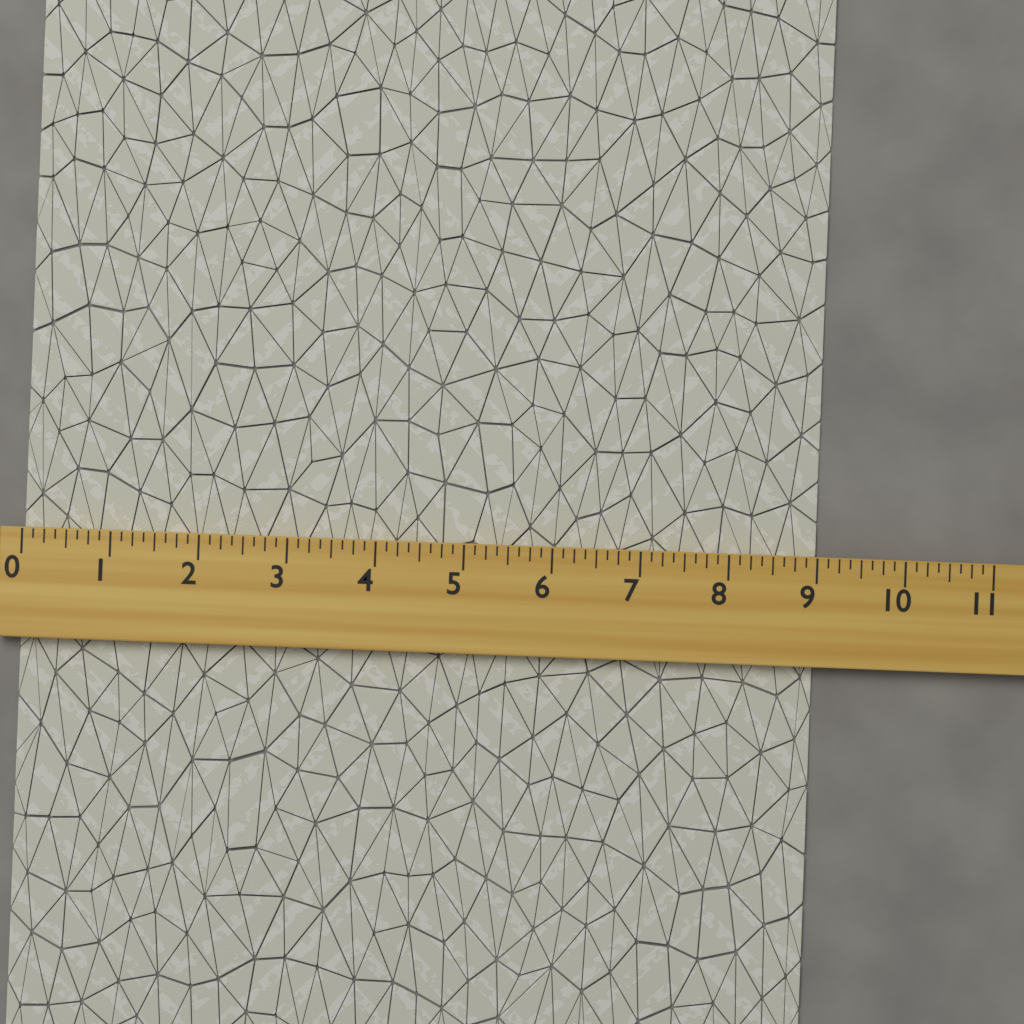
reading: 9.000 (no unit)
